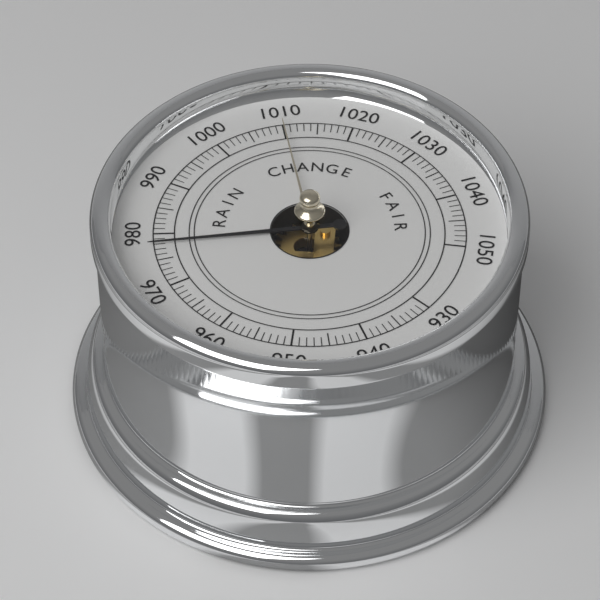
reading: 978 (no unit)
